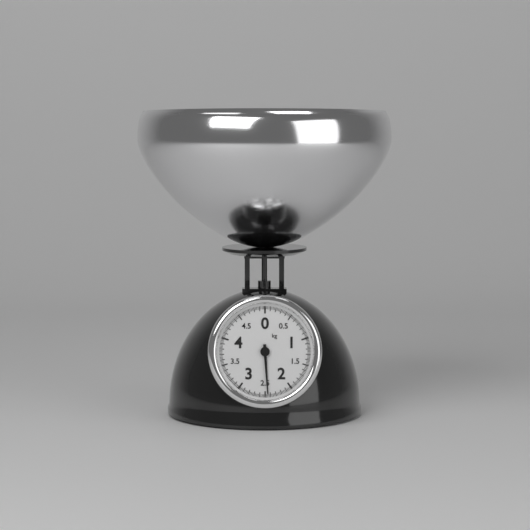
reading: 2.450 kg
